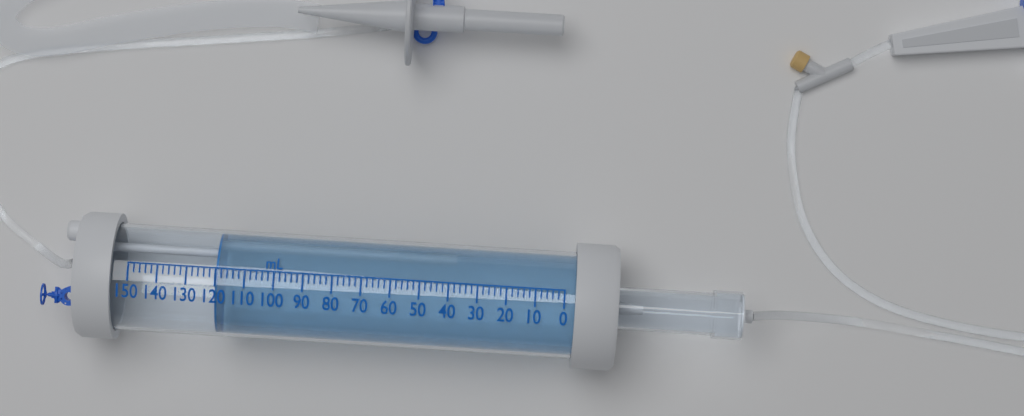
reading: 120 mL
